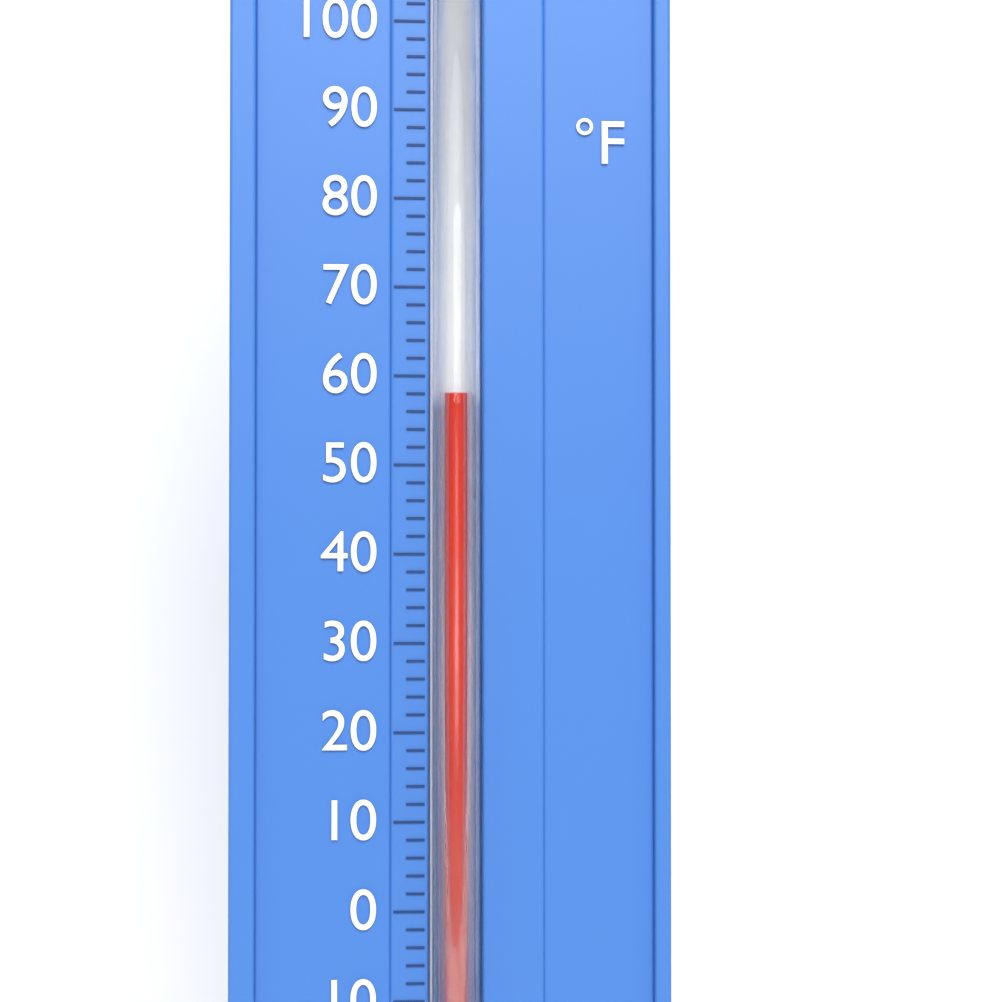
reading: 58 °F
